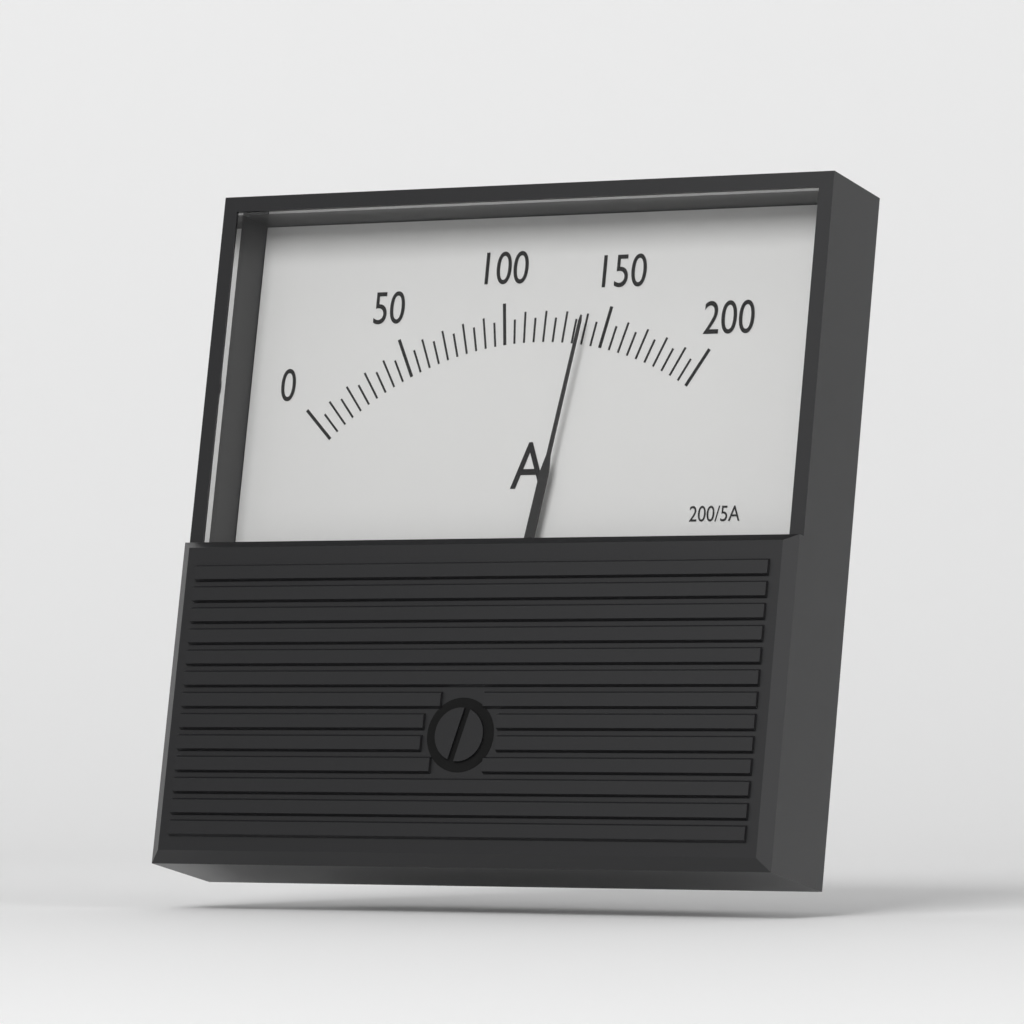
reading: 140 A
